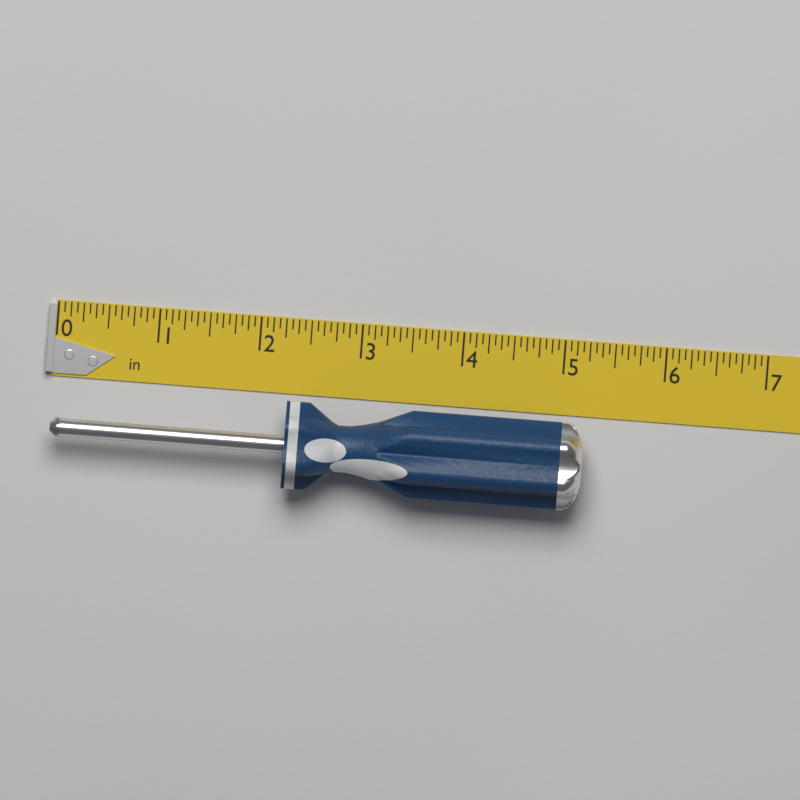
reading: 5.2500 in
